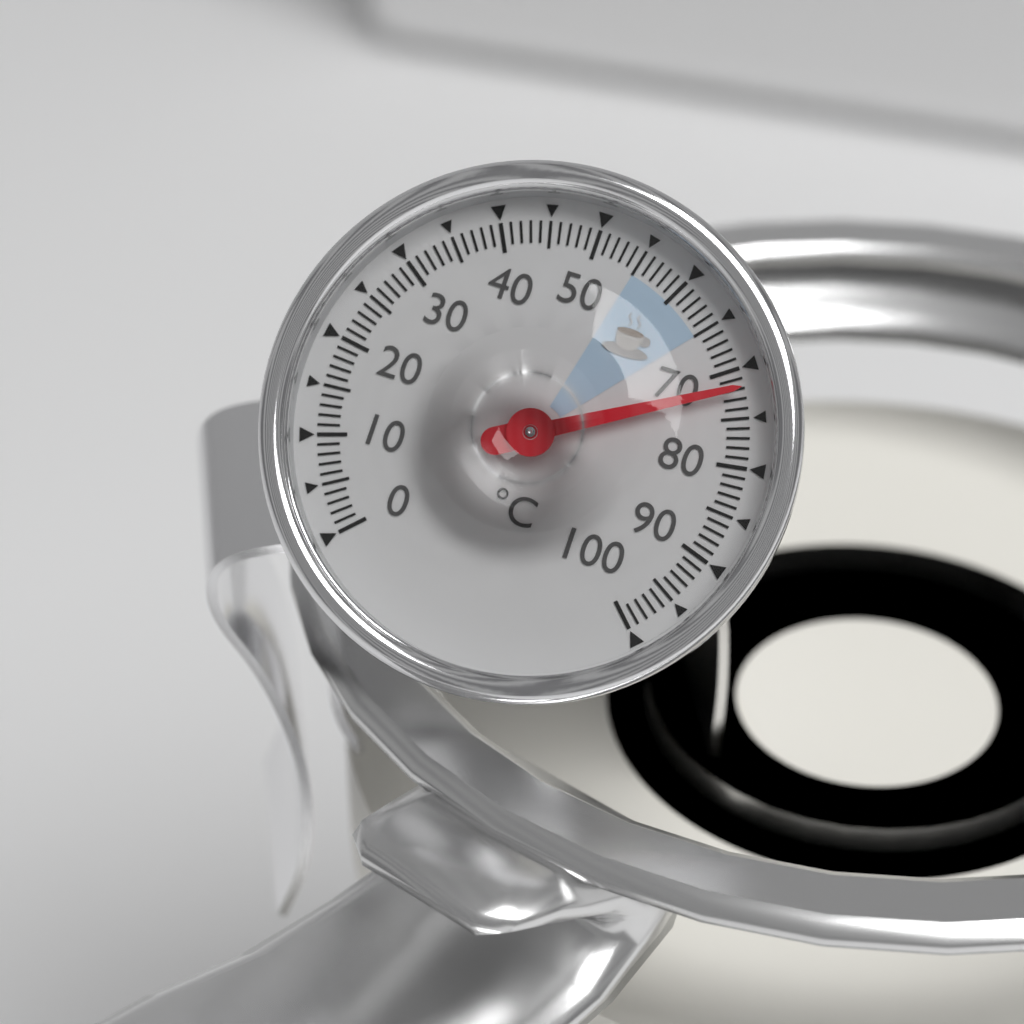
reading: 72 °C
